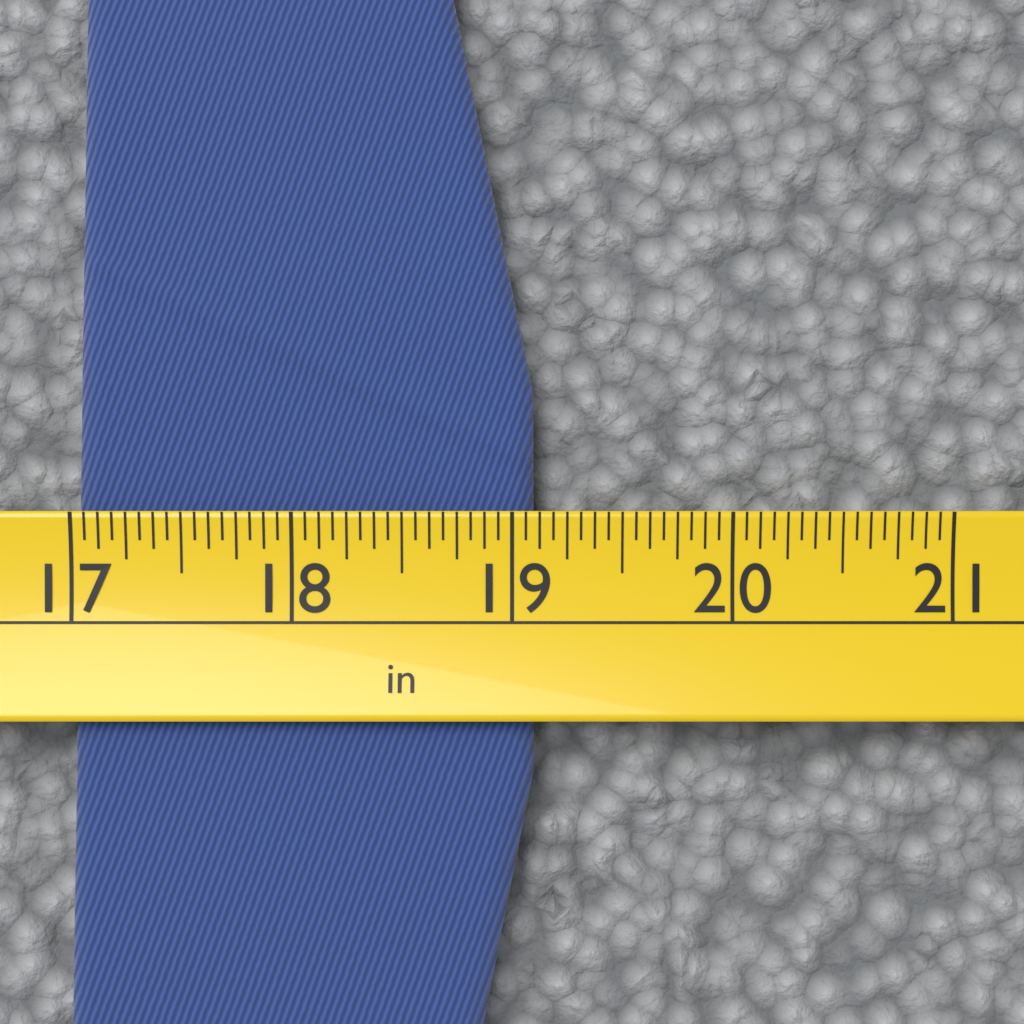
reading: 19.1000 in
